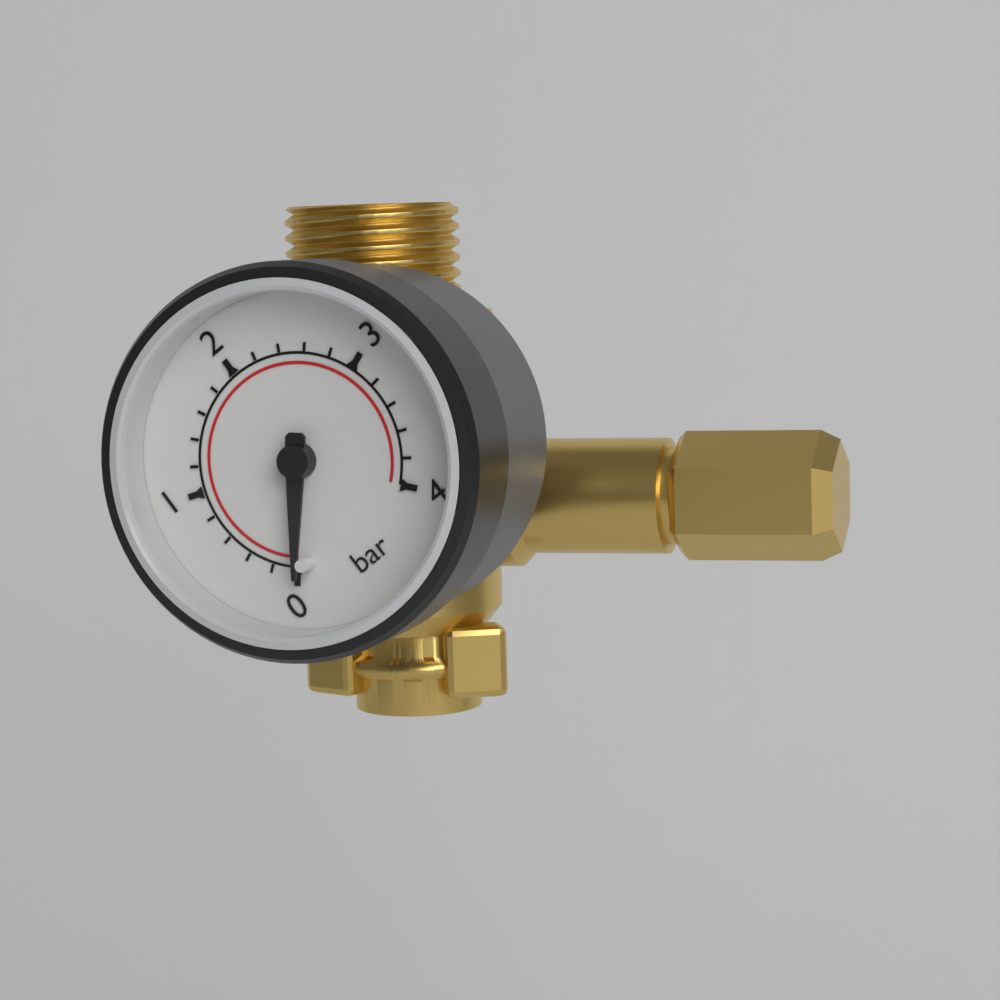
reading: 0.0 bar
